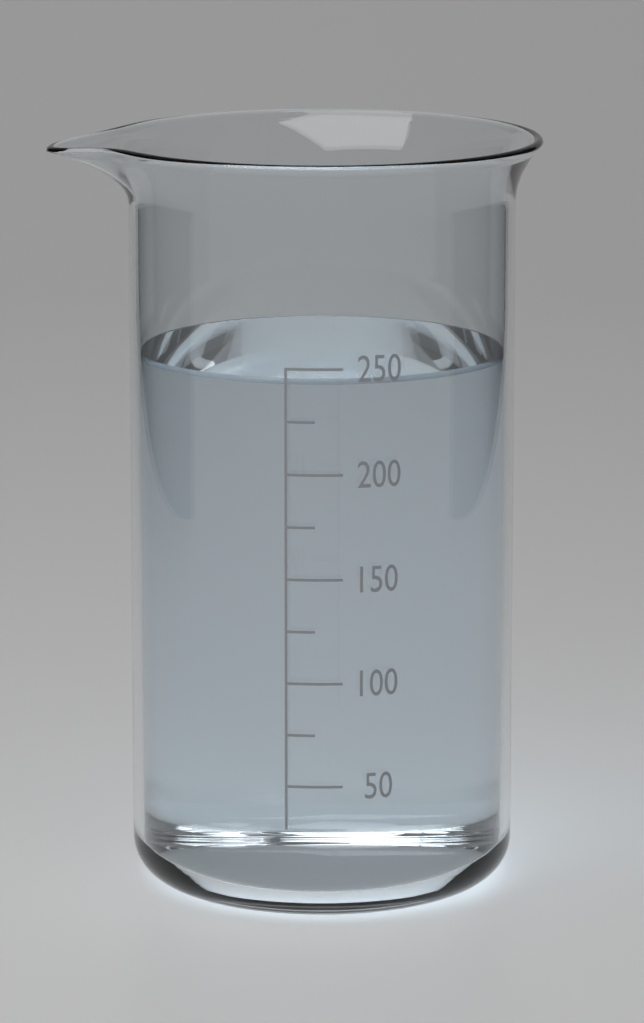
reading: 245 (no unit)
